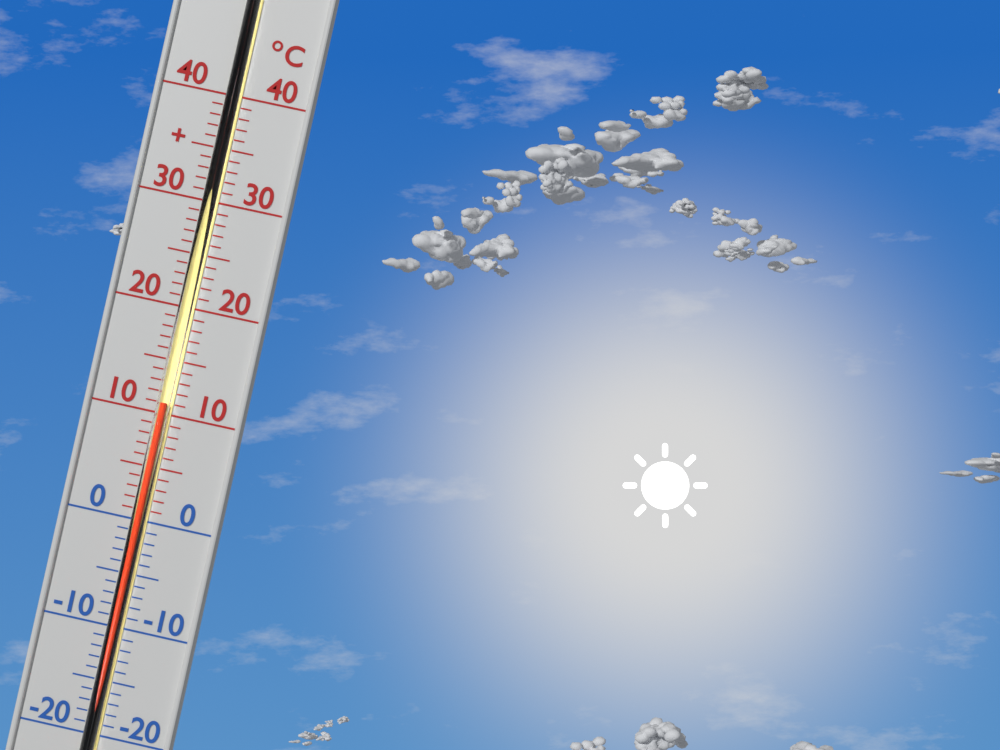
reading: 11 °C
